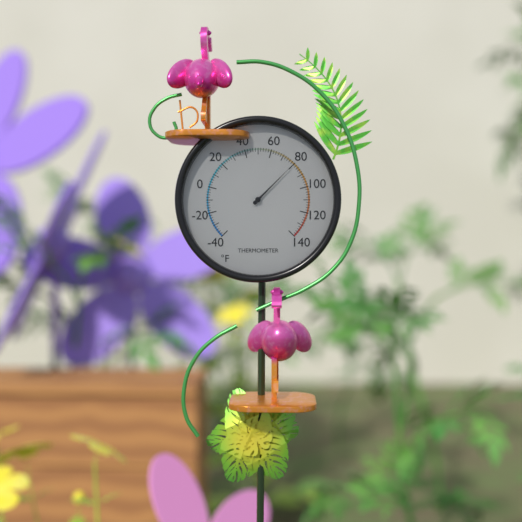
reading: 80 °F
